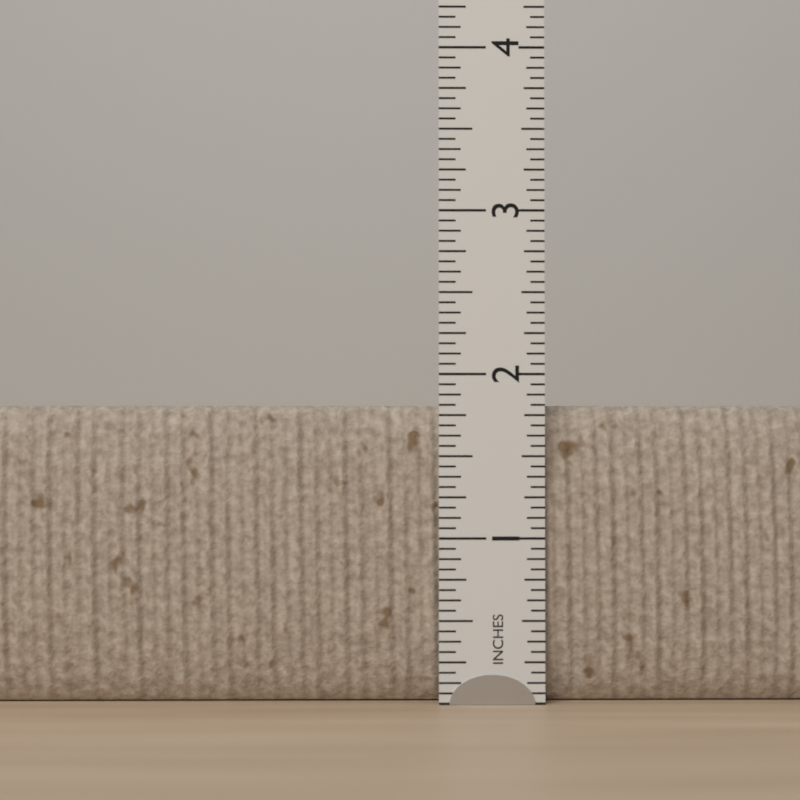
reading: 1.8125 in
